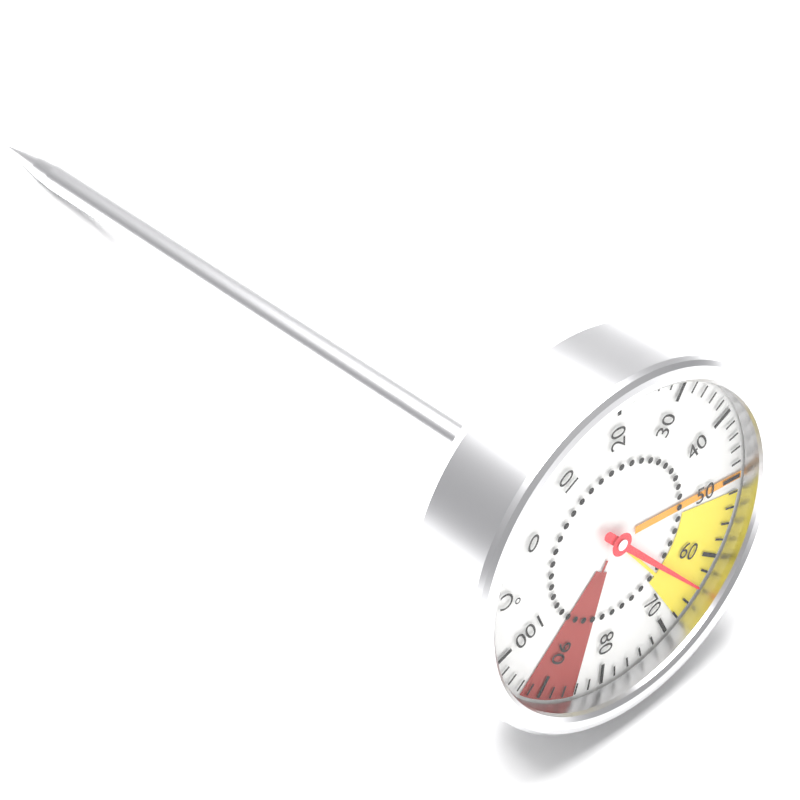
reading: 64 °C
